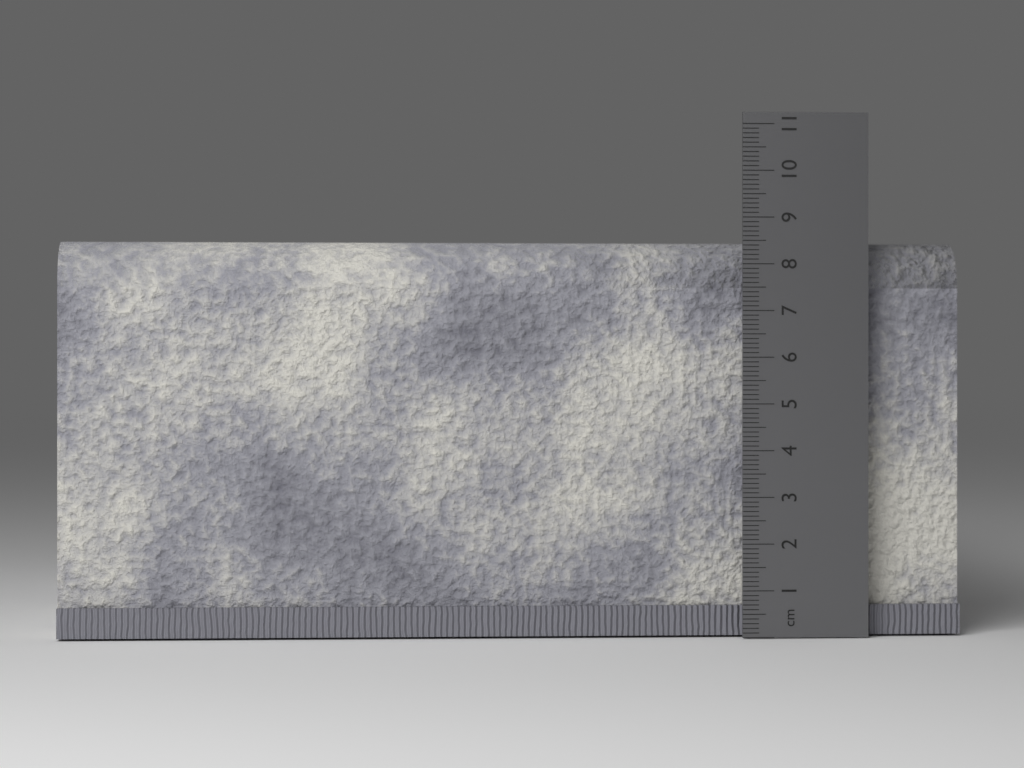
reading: 8.5 cm
